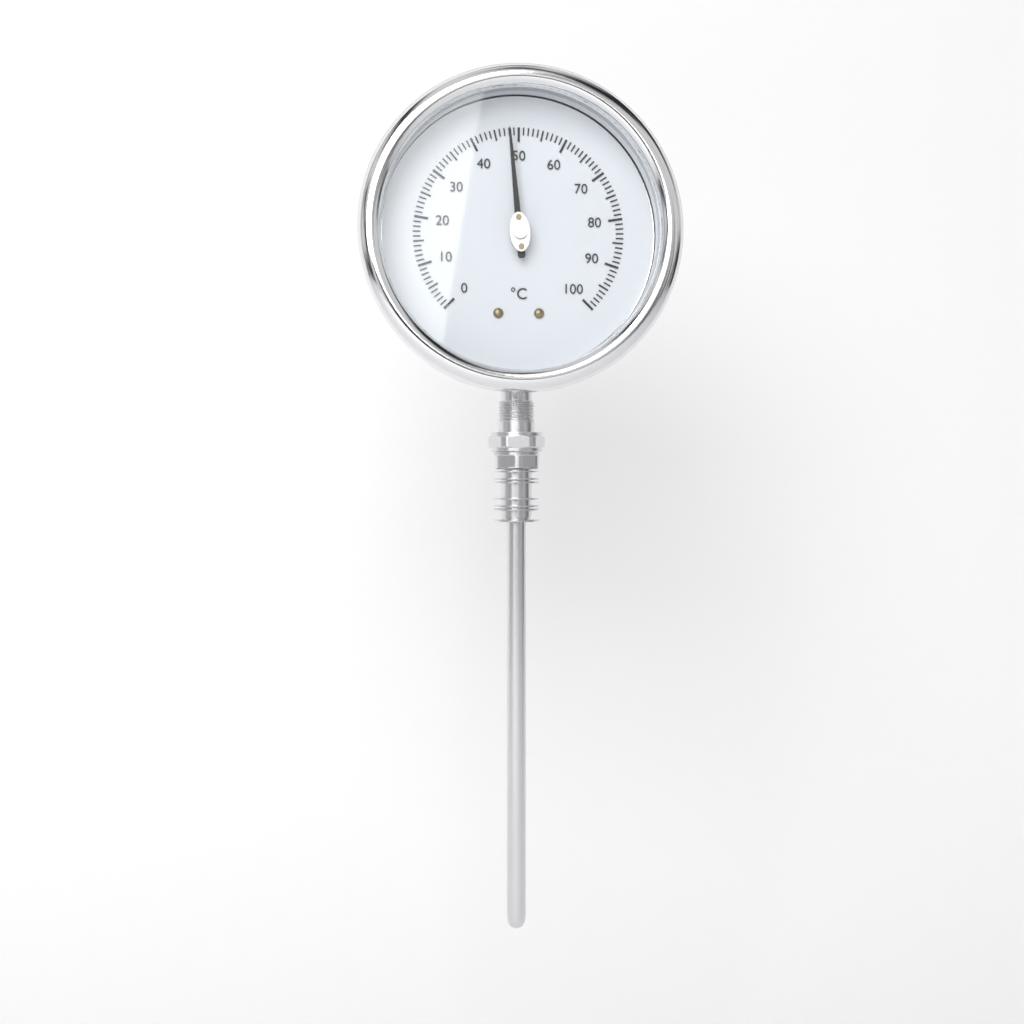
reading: 48 °C
